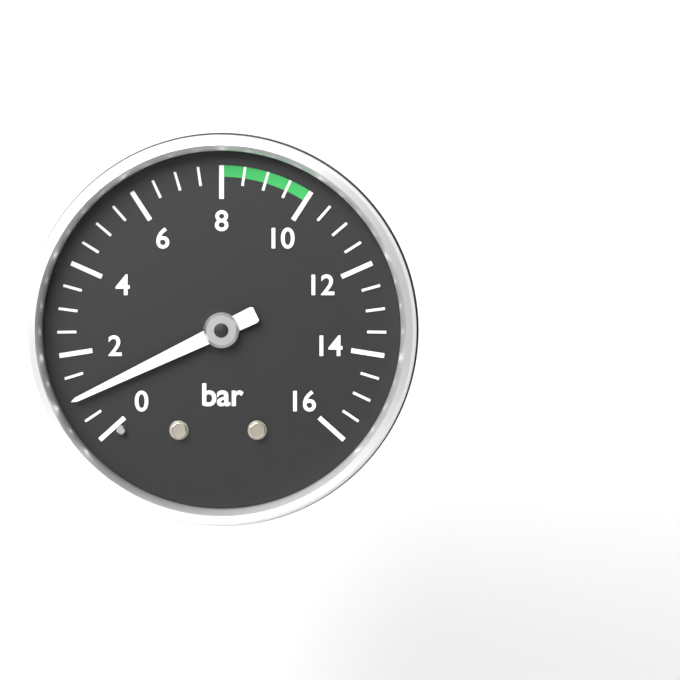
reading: 1.0 bar
